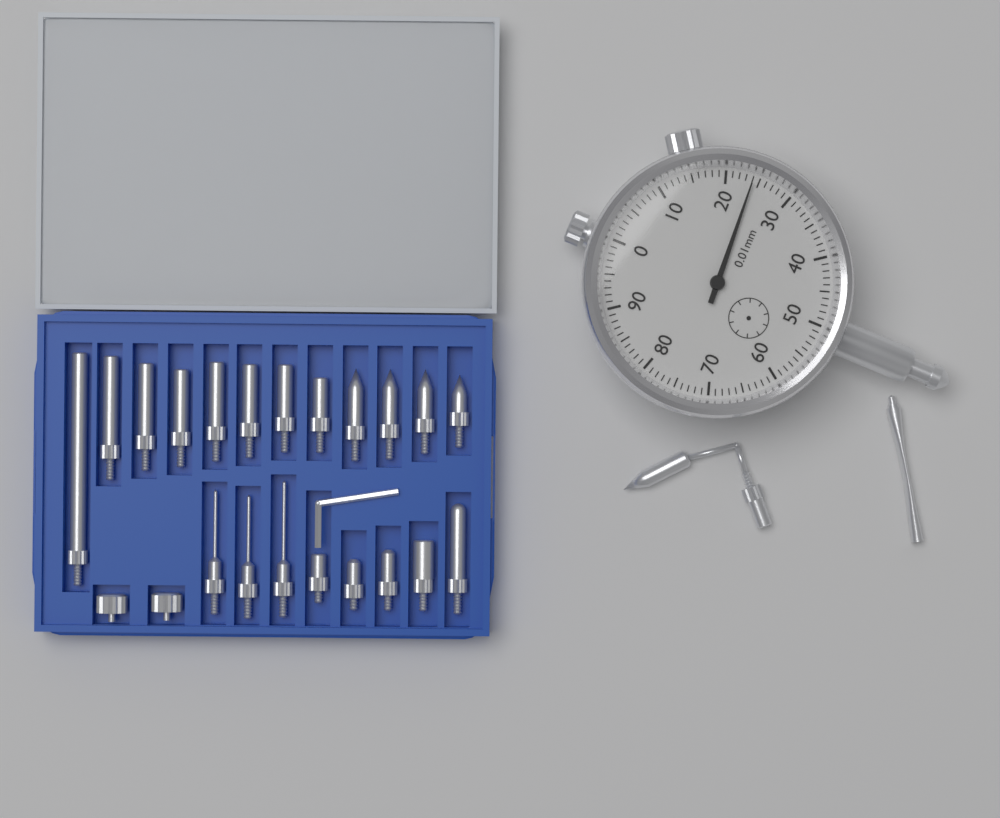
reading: 0.24 mm
